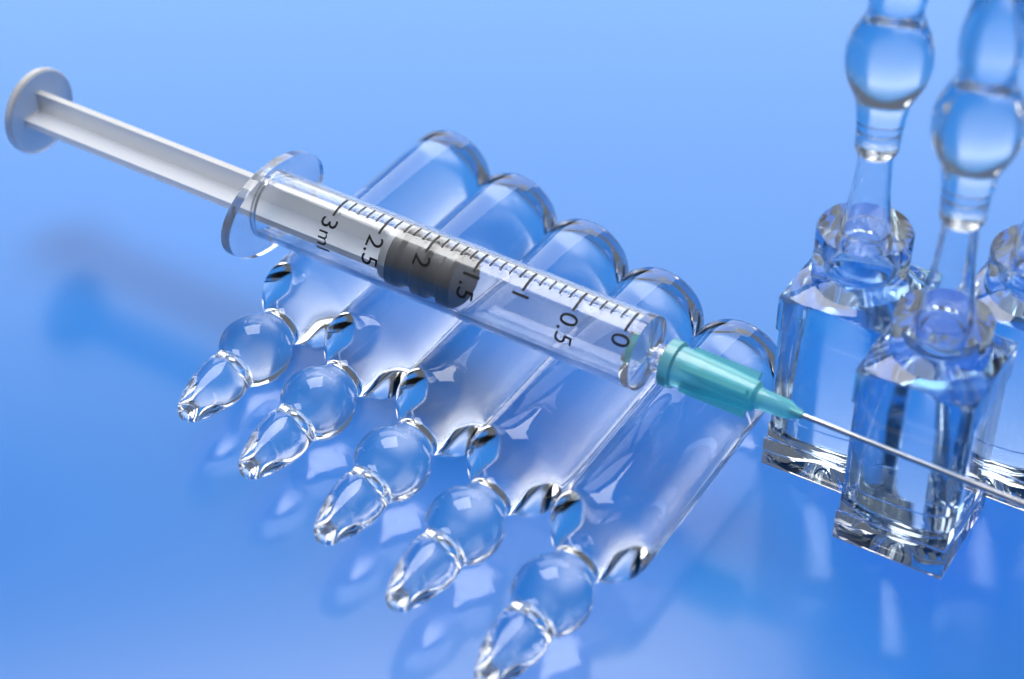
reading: 1.7 ml
